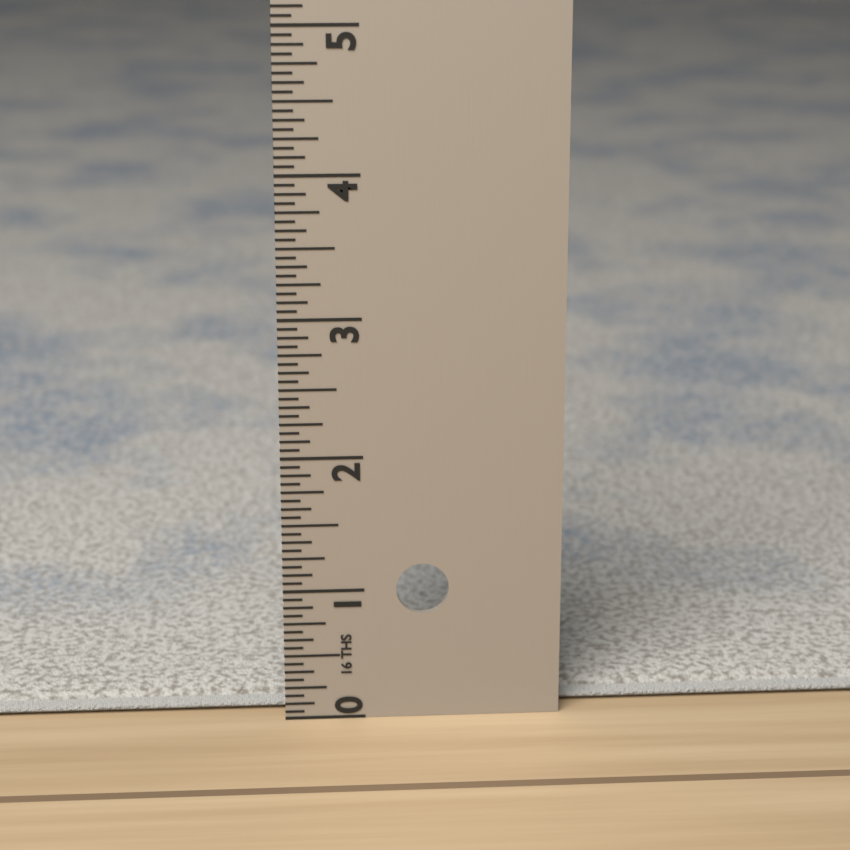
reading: 0.1250 in
